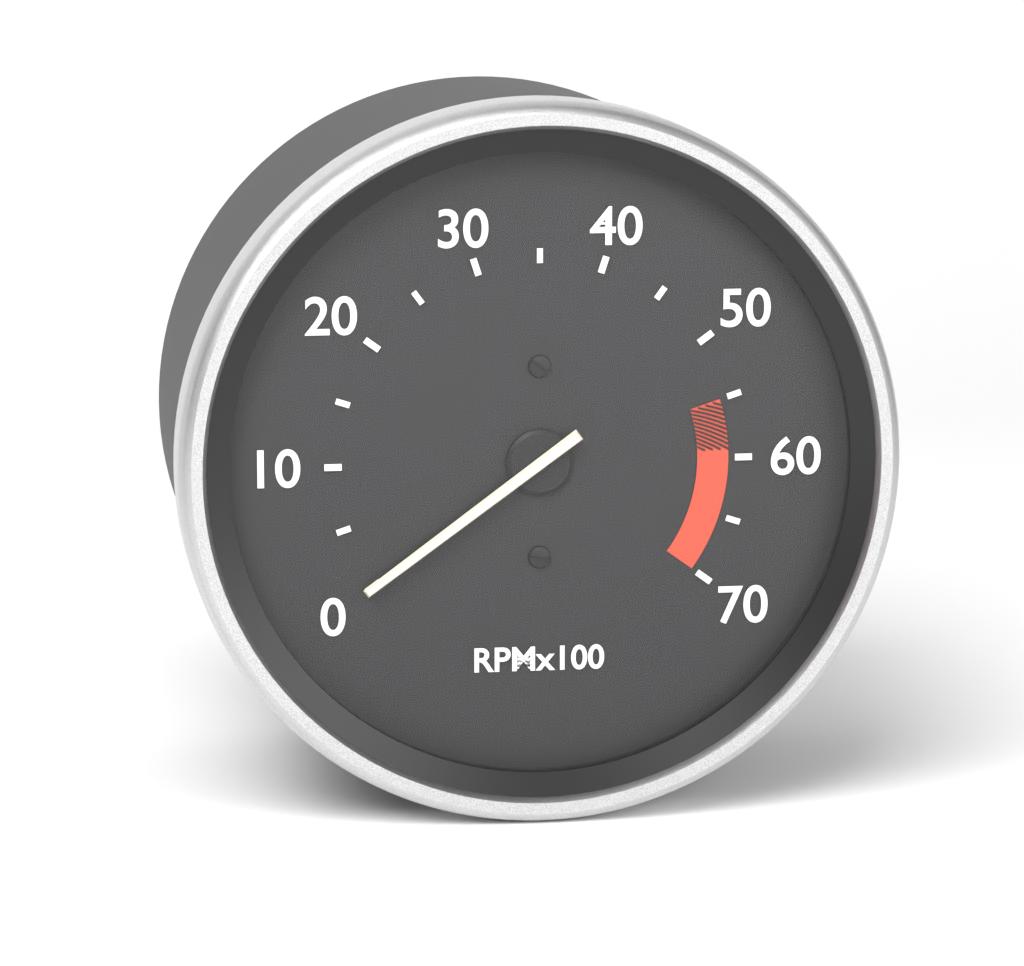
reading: 0 RPM
